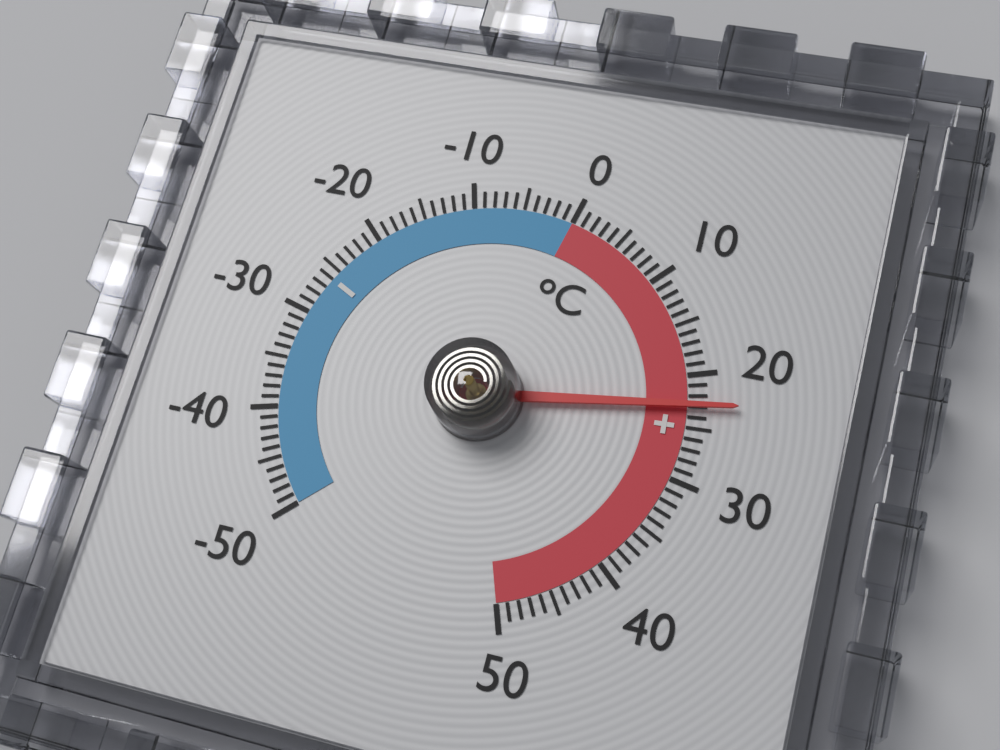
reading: 23 °C
